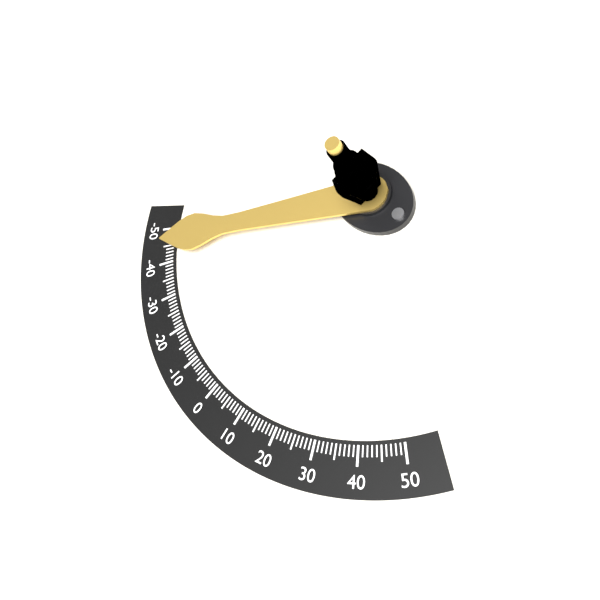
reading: -46 (no unit)
